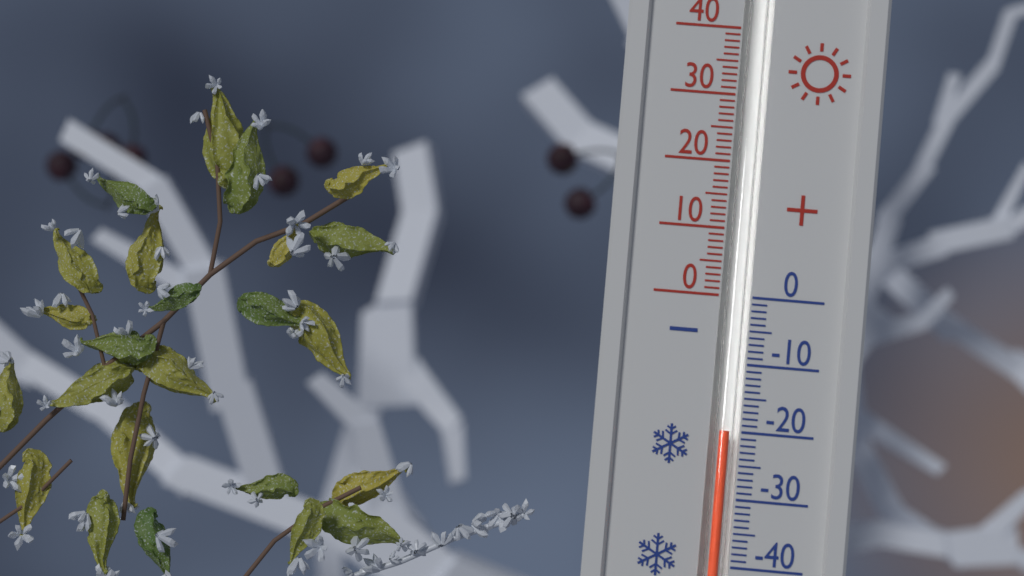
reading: -20 (no unit)
